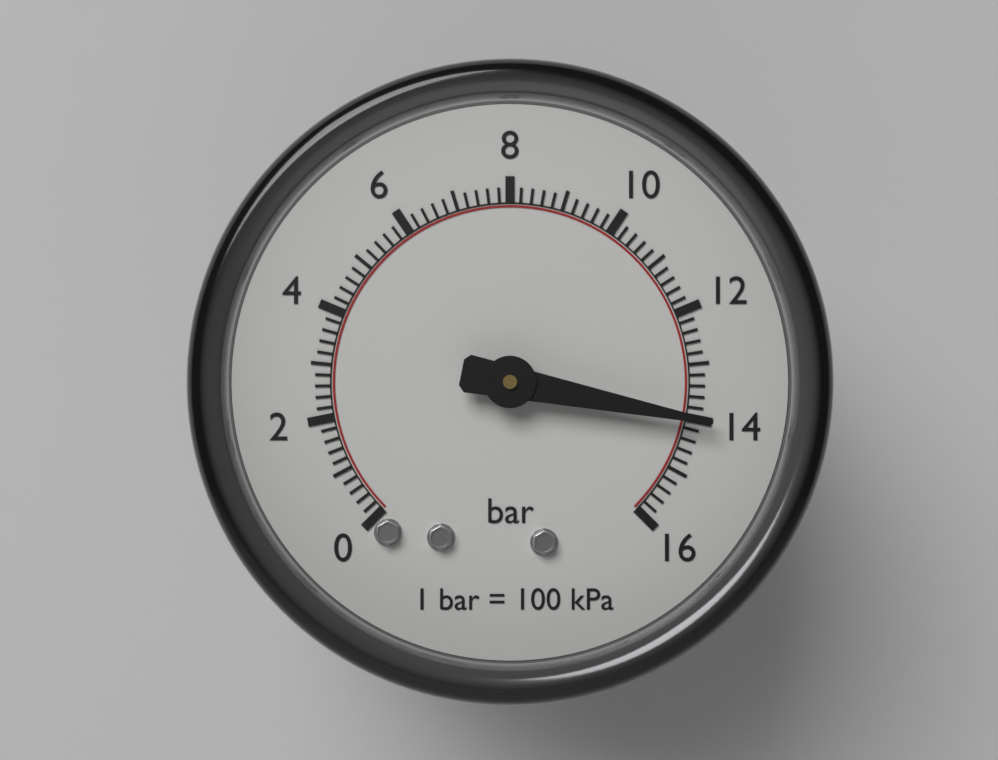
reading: 14.0 bar
